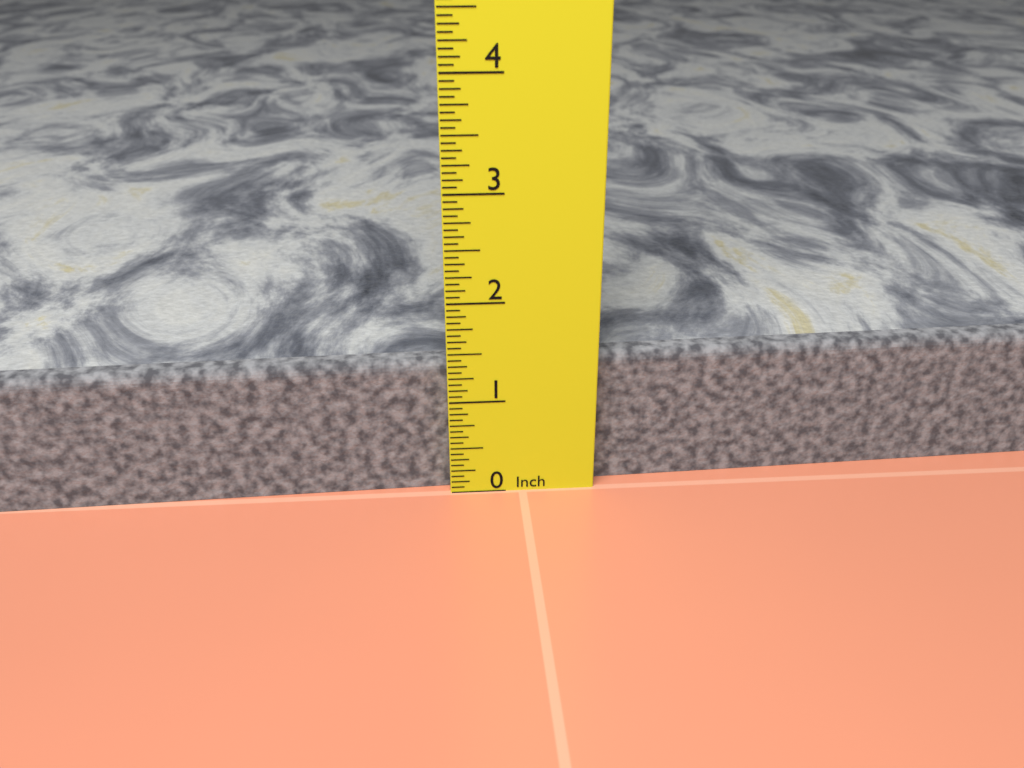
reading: 1.3750 in
